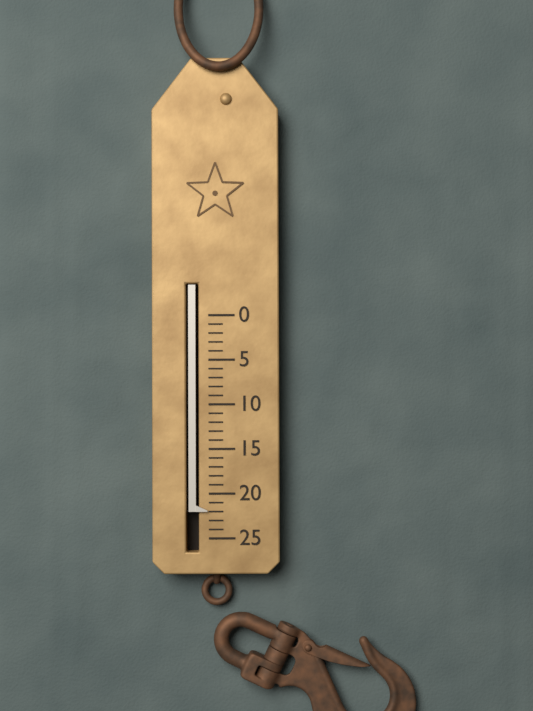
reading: 22 (no unit)
